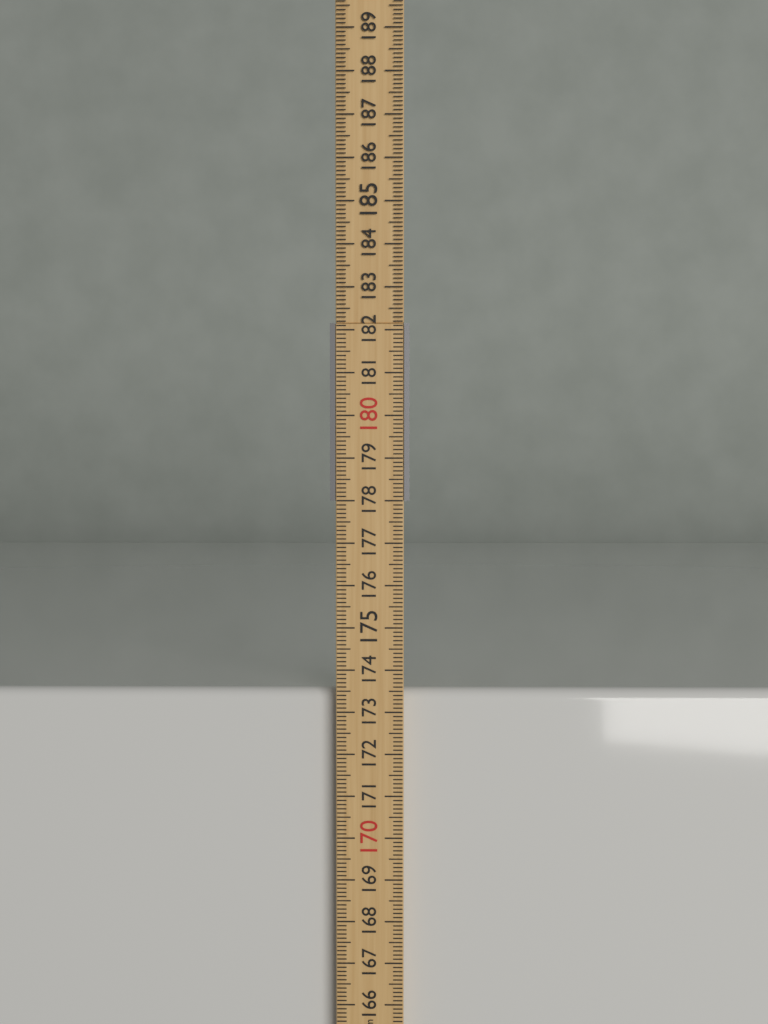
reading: 173.5 cm
